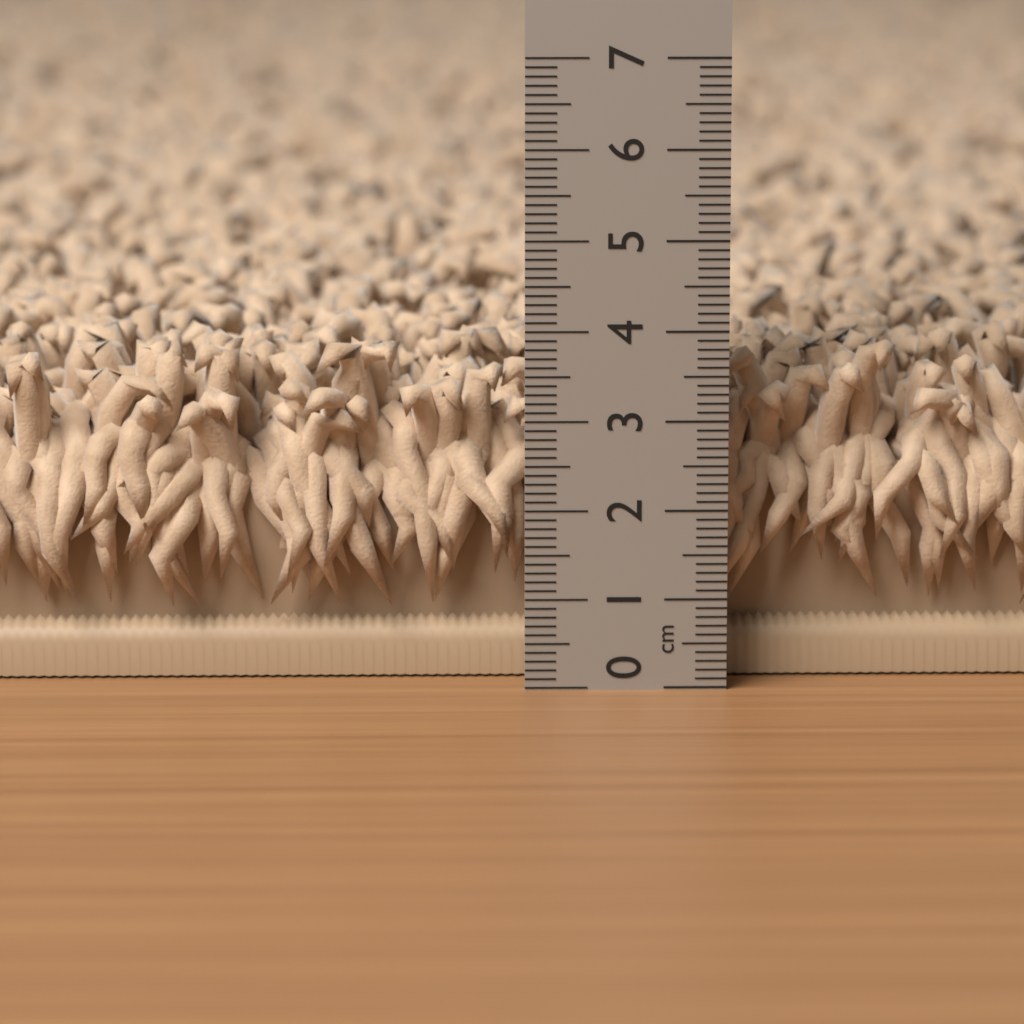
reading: 3.8 cm
